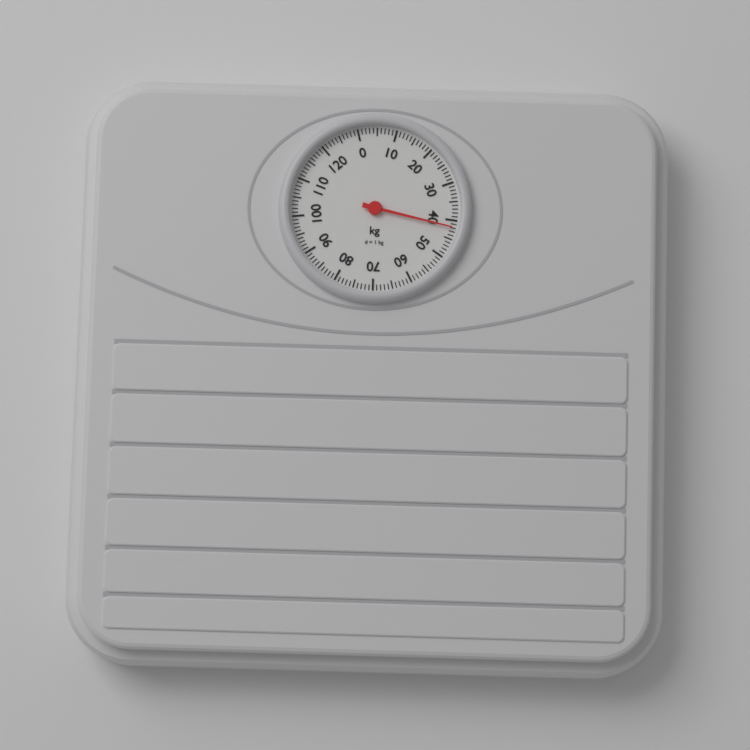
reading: 42 kg
